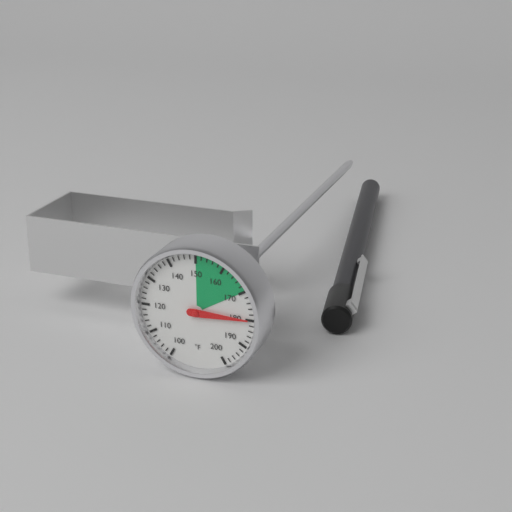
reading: 180 °F
